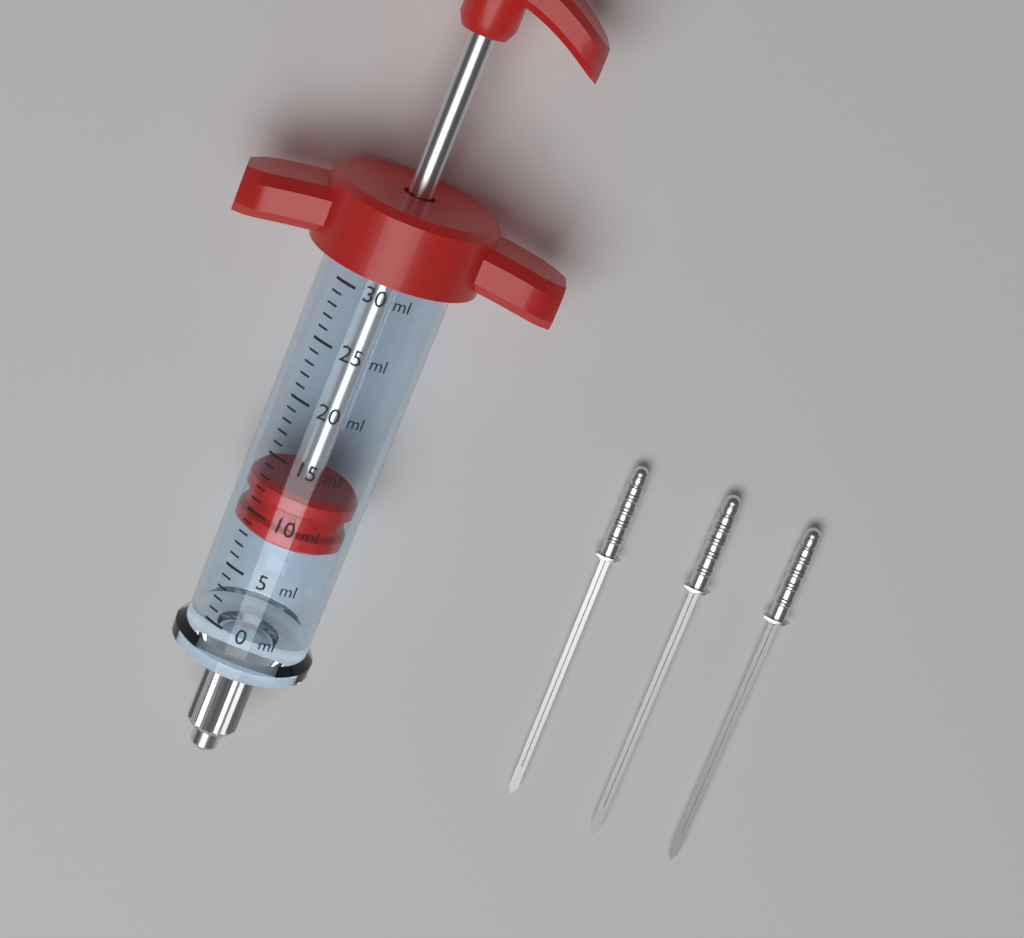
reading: 8 ml
